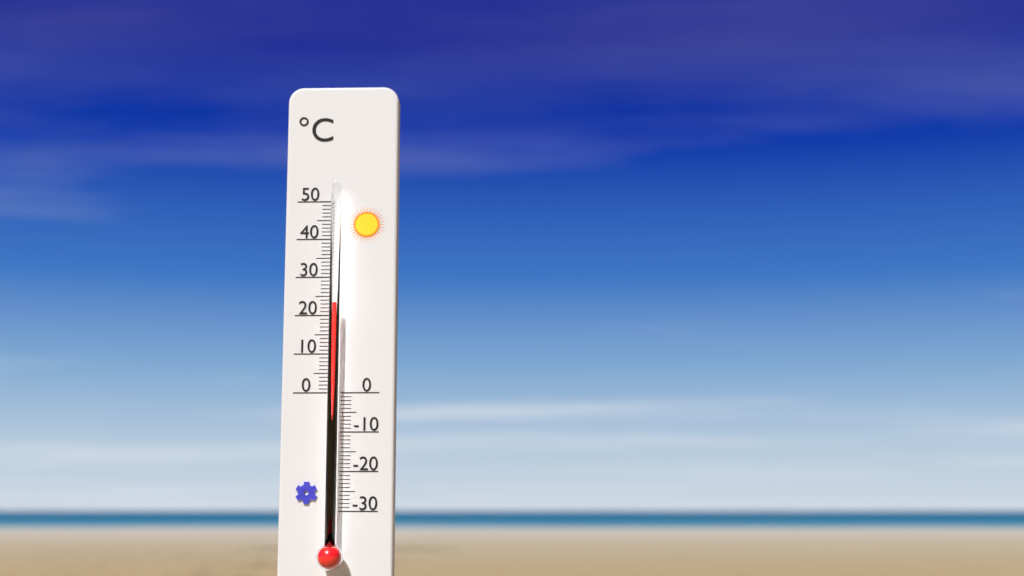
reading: 23 °C
